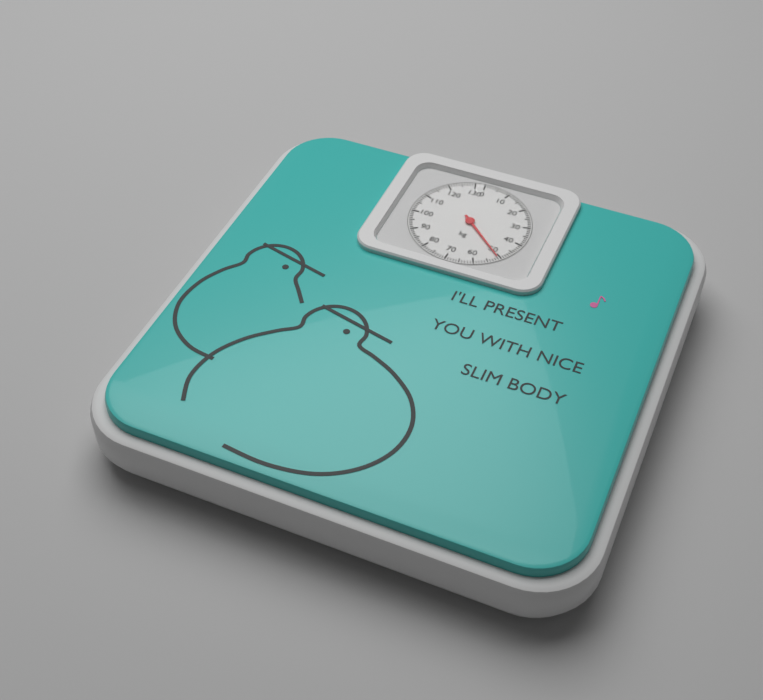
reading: 51 kg
